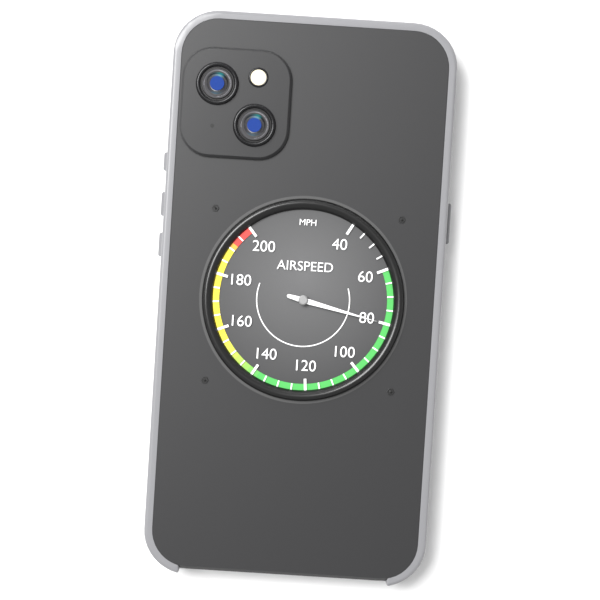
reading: 80 mph
